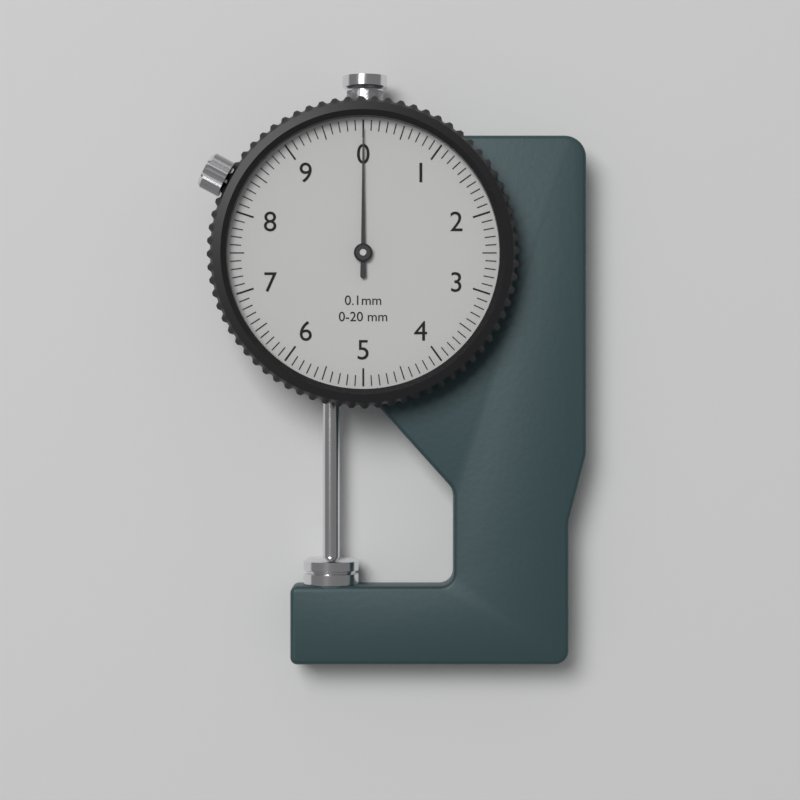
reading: 0.0 mm
